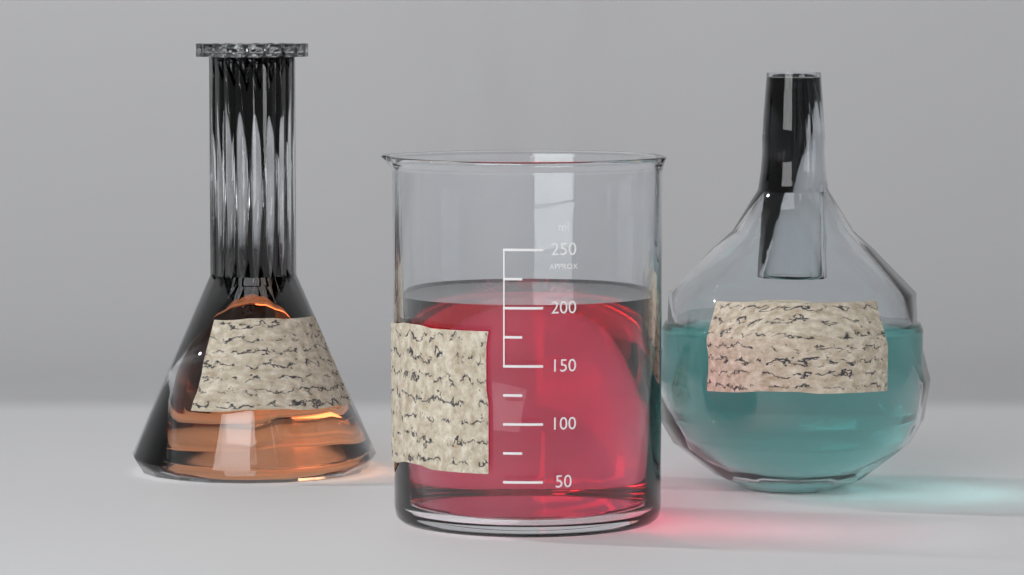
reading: 200 ml
